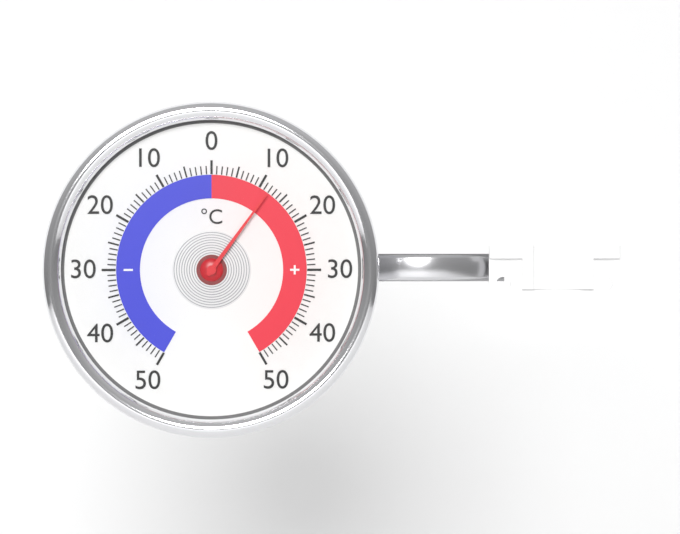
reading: 12 °C
